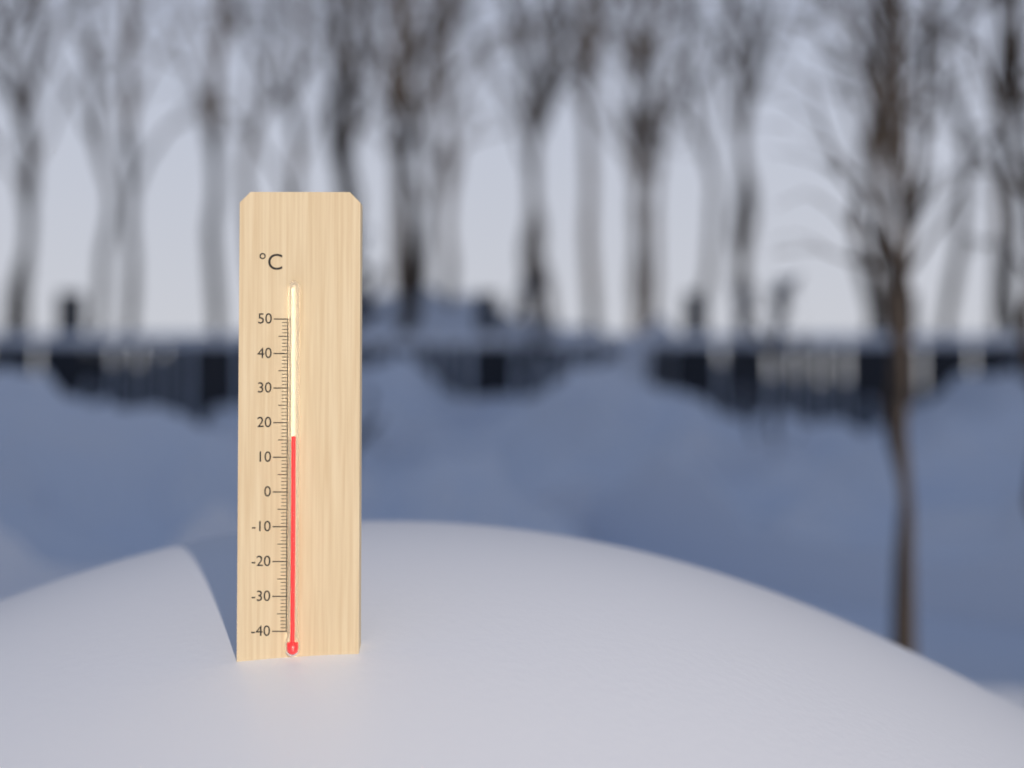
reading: 16 °C
